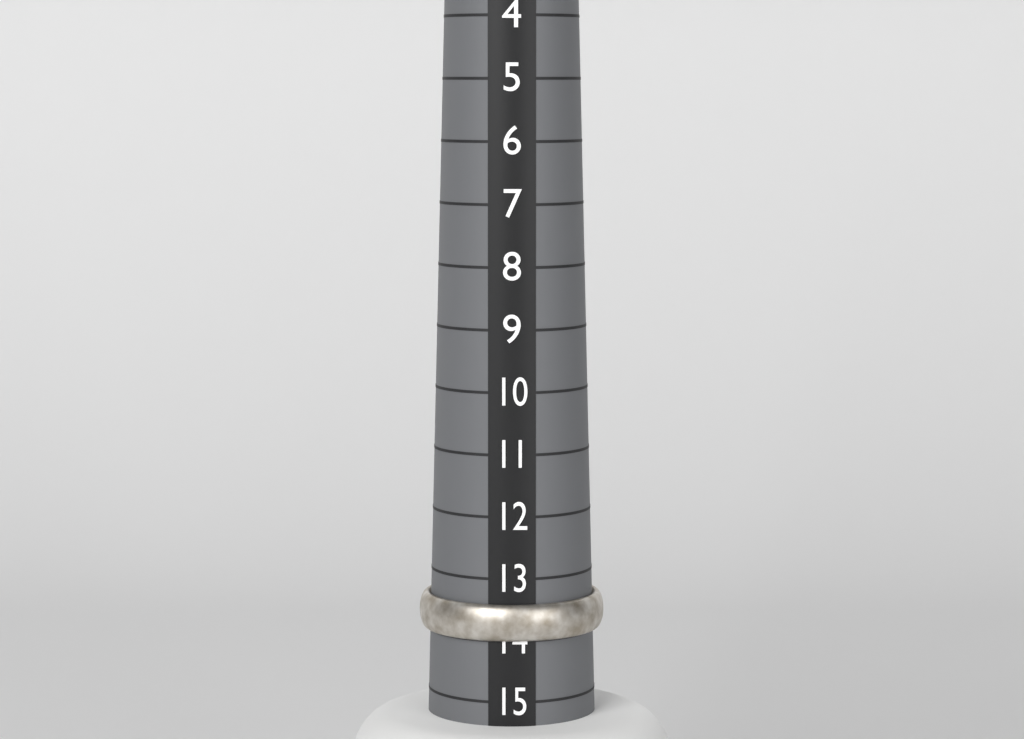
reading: 14 (no unit)
